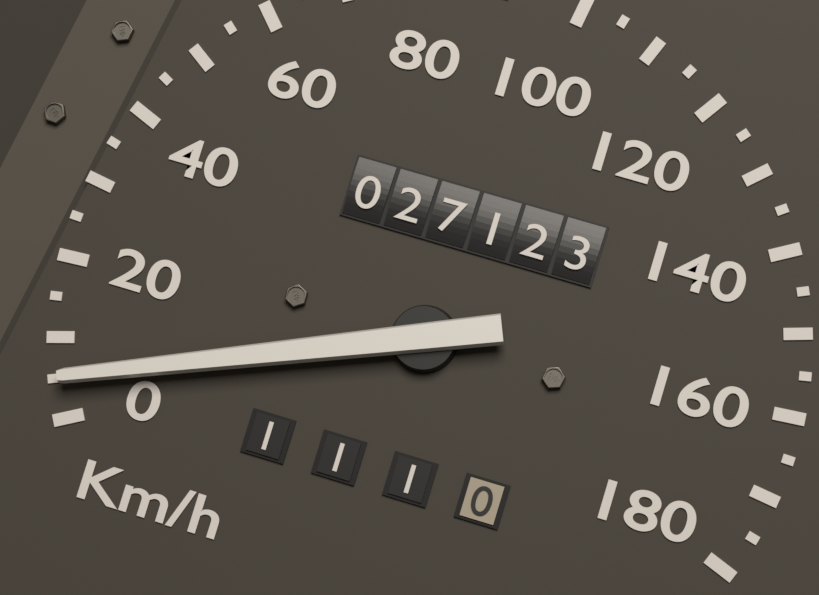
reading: 5 km/h
